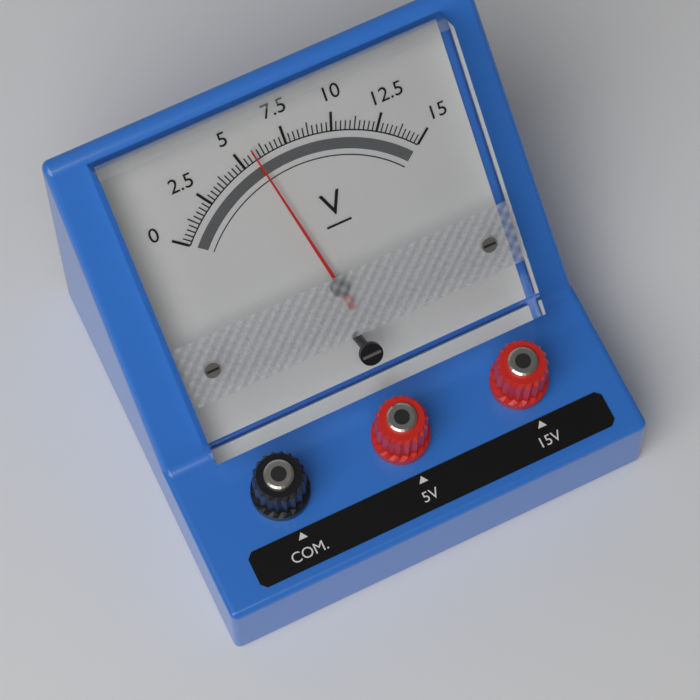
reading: 5.75 V
